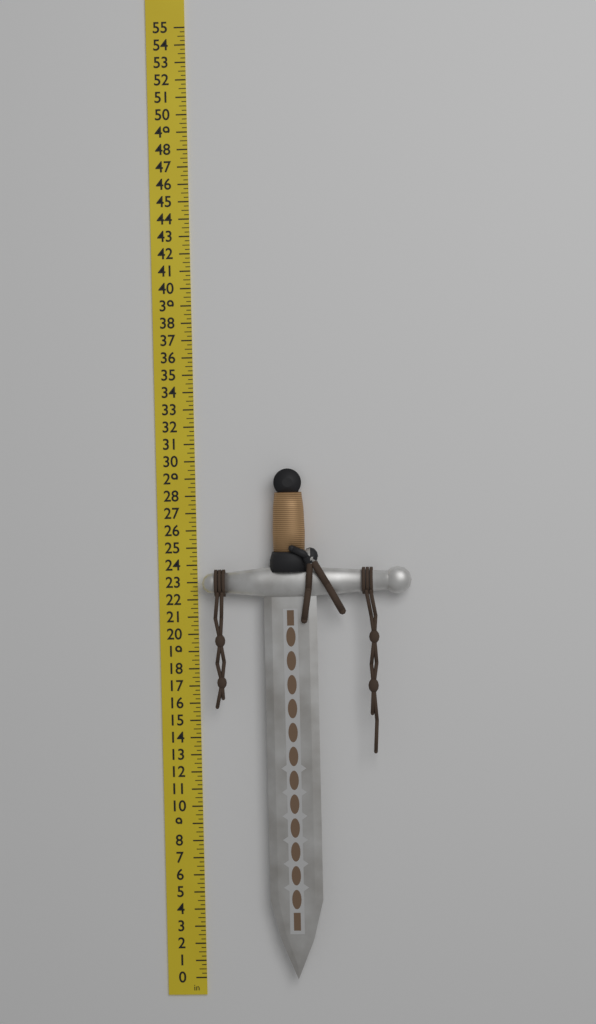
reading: 29.50 in
